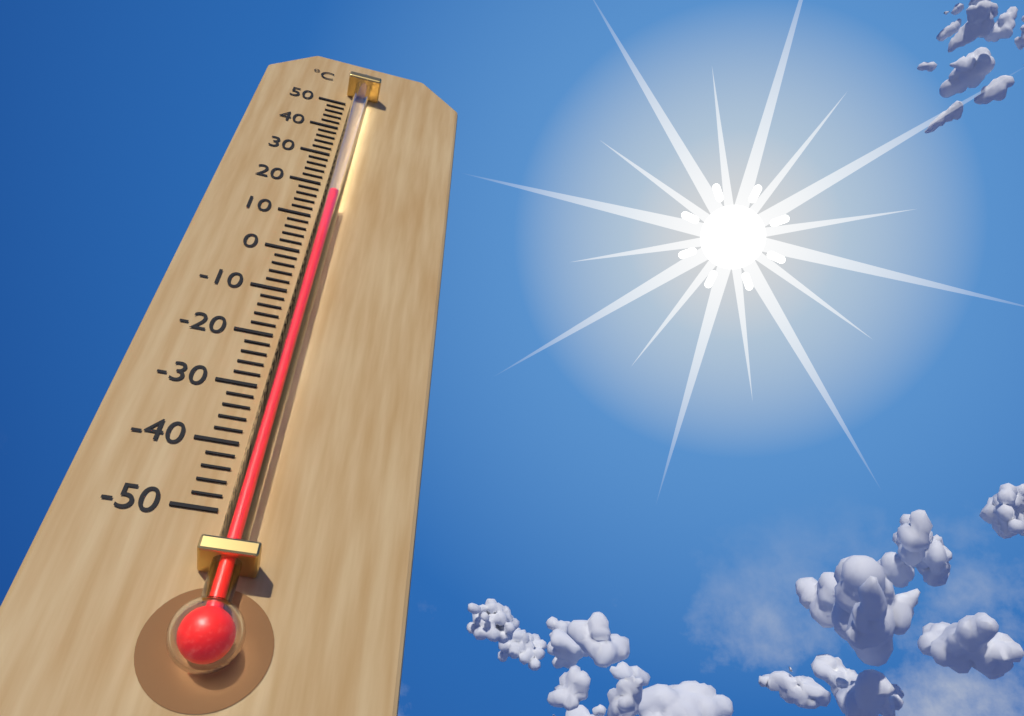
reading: 14 °C
